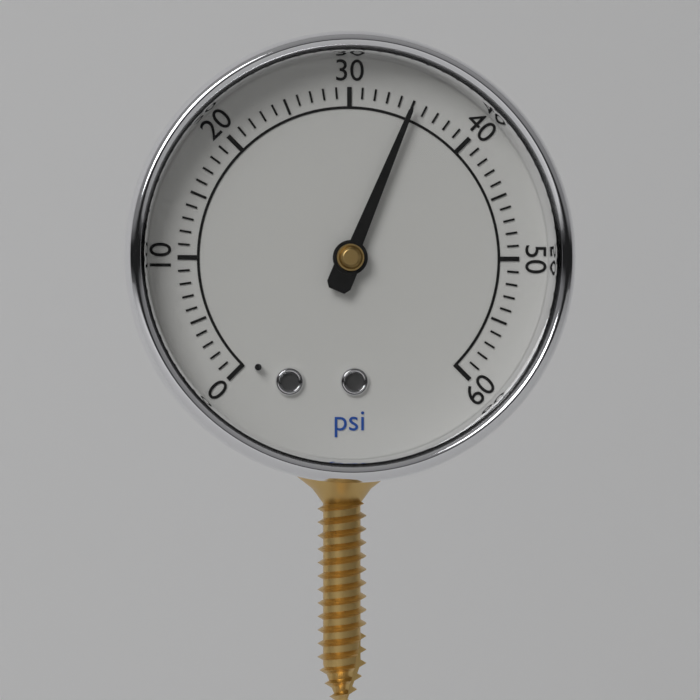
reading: 35 psi
